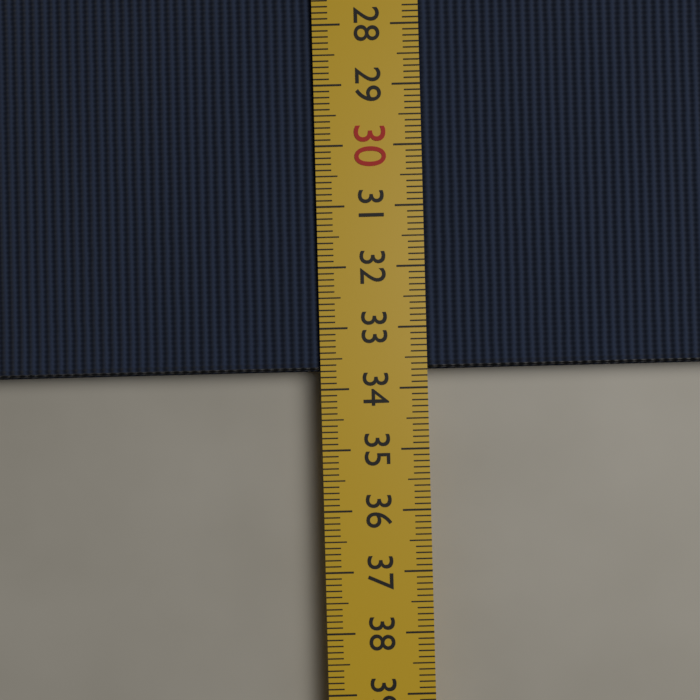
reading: 33.7 cm
